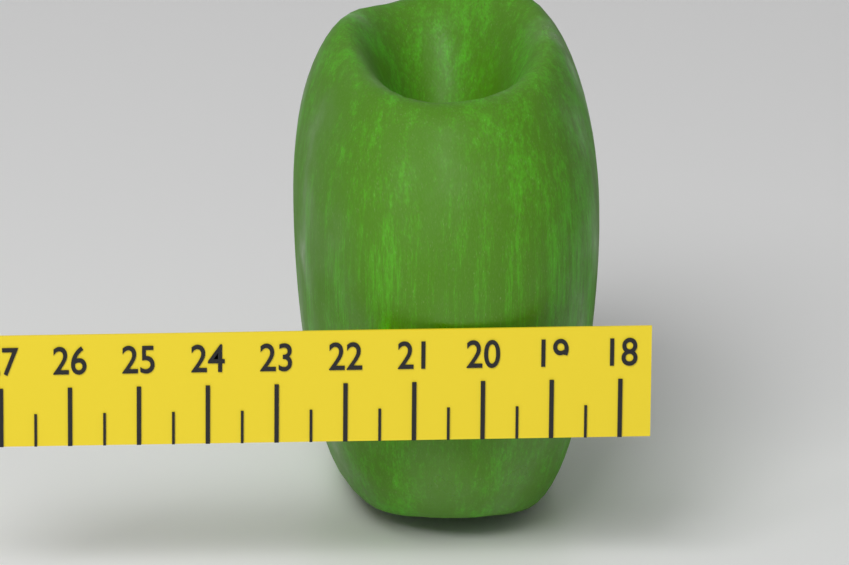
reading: 22.5 (no unit)
